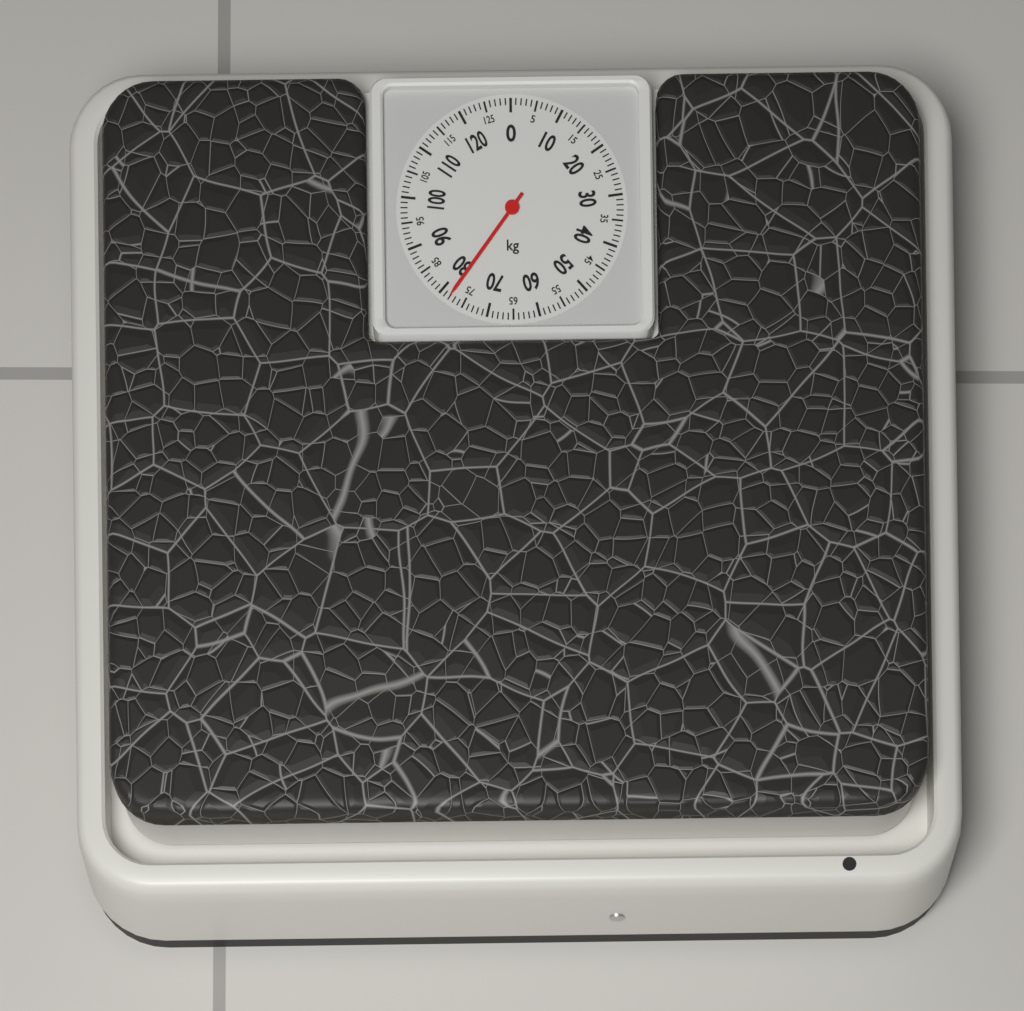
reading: 78 kg
